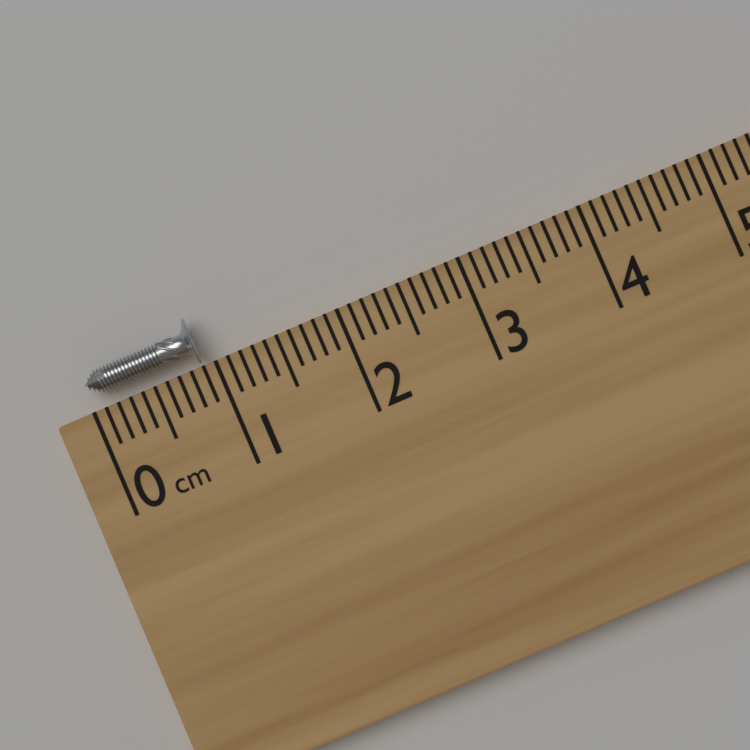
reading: 0.9 cm
